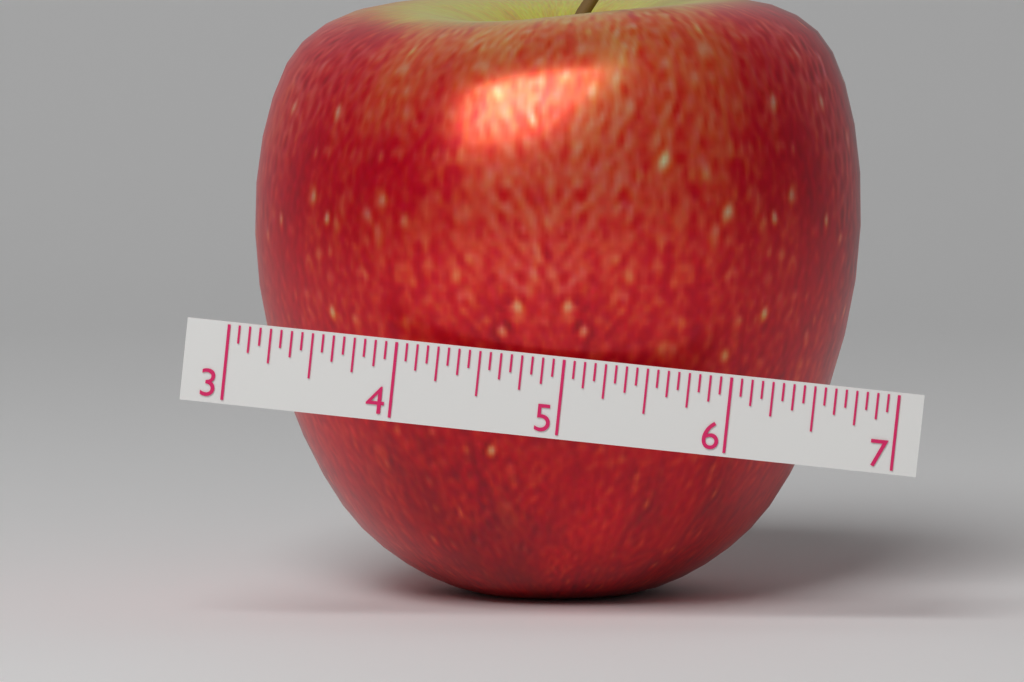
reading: 6.7500 (no unit)
